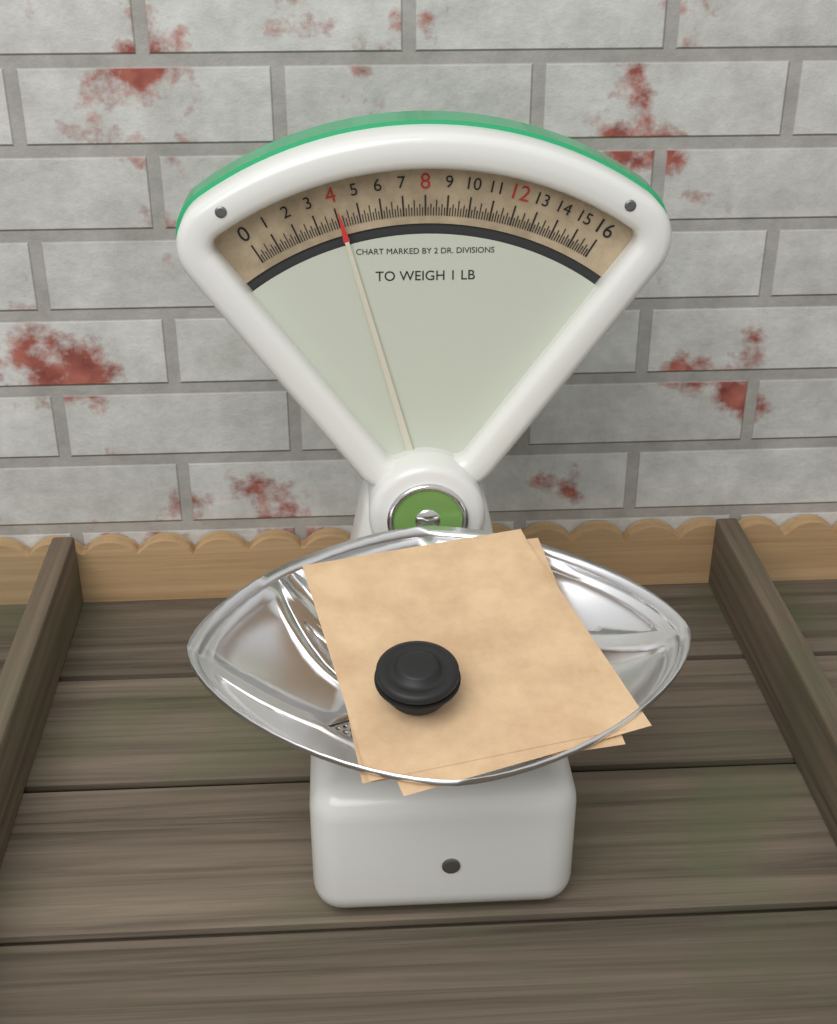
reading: 4.125 oz
